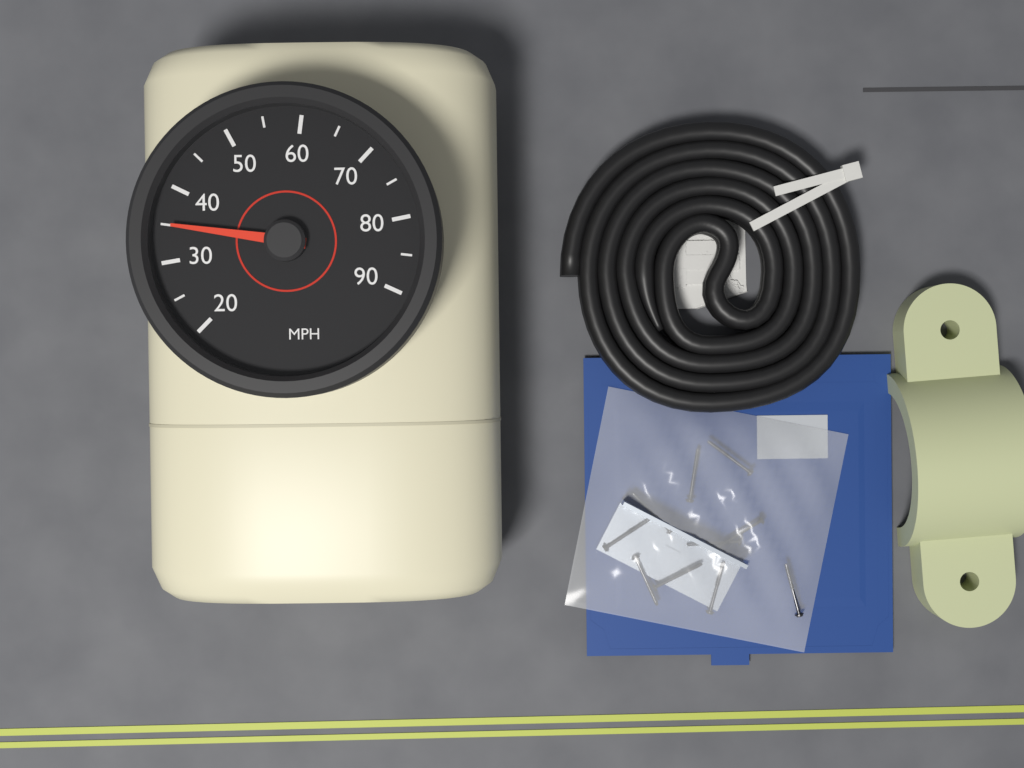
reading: 35 MPH
